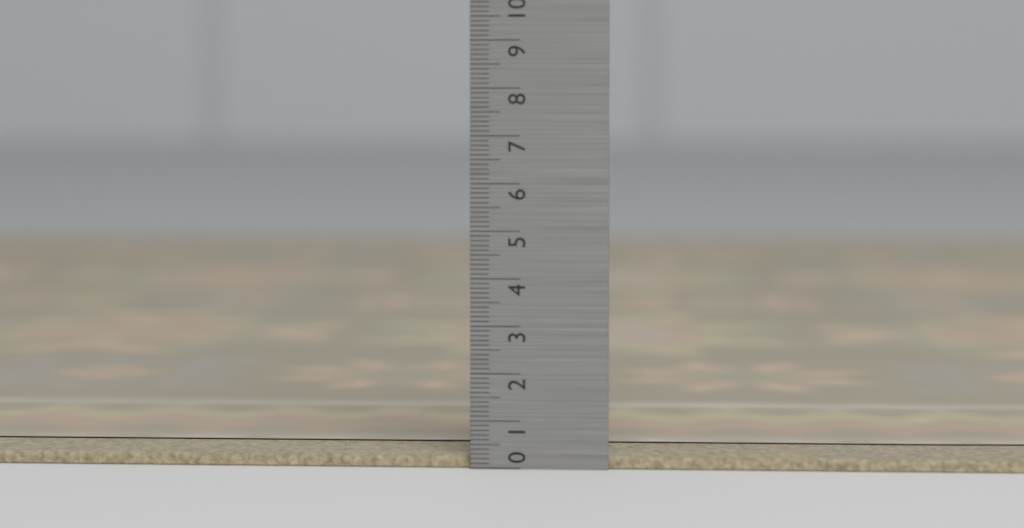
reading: 0.3 (no unit)
